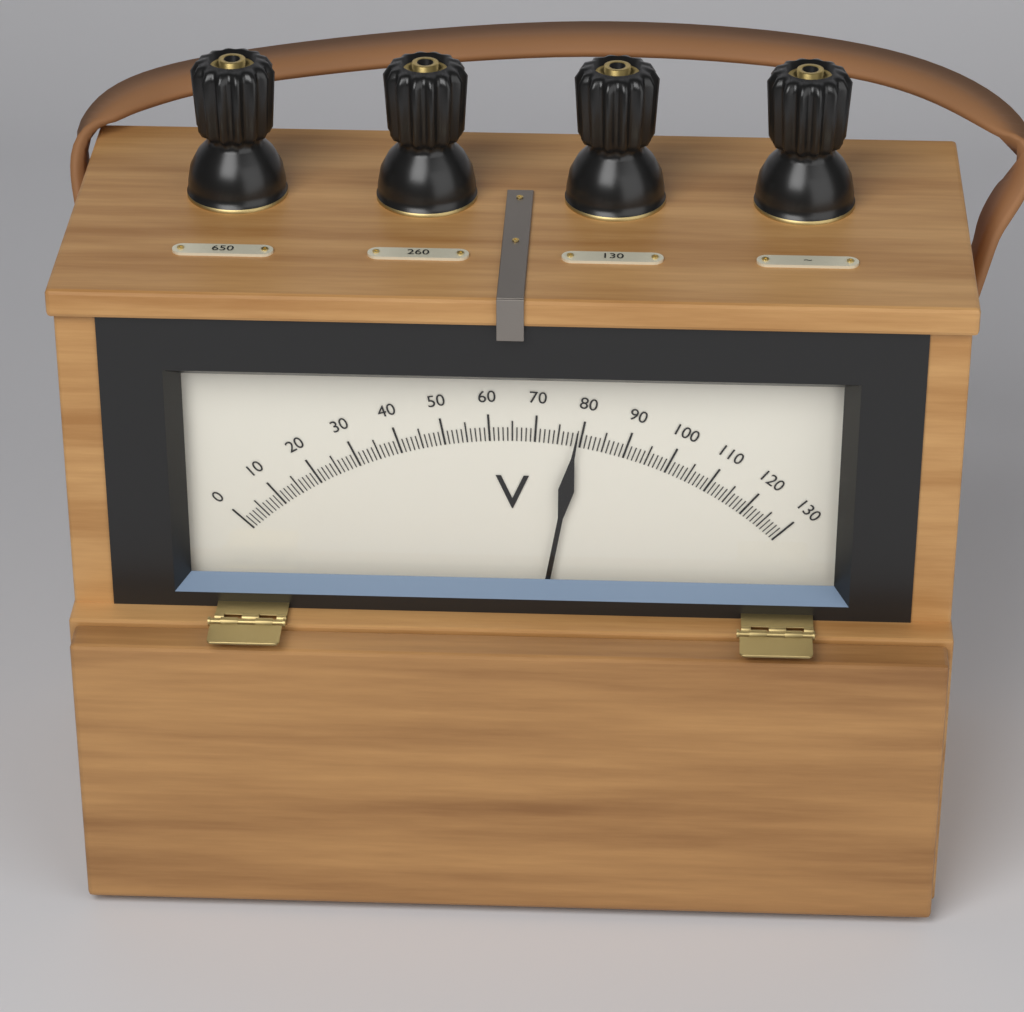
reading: 79 V
